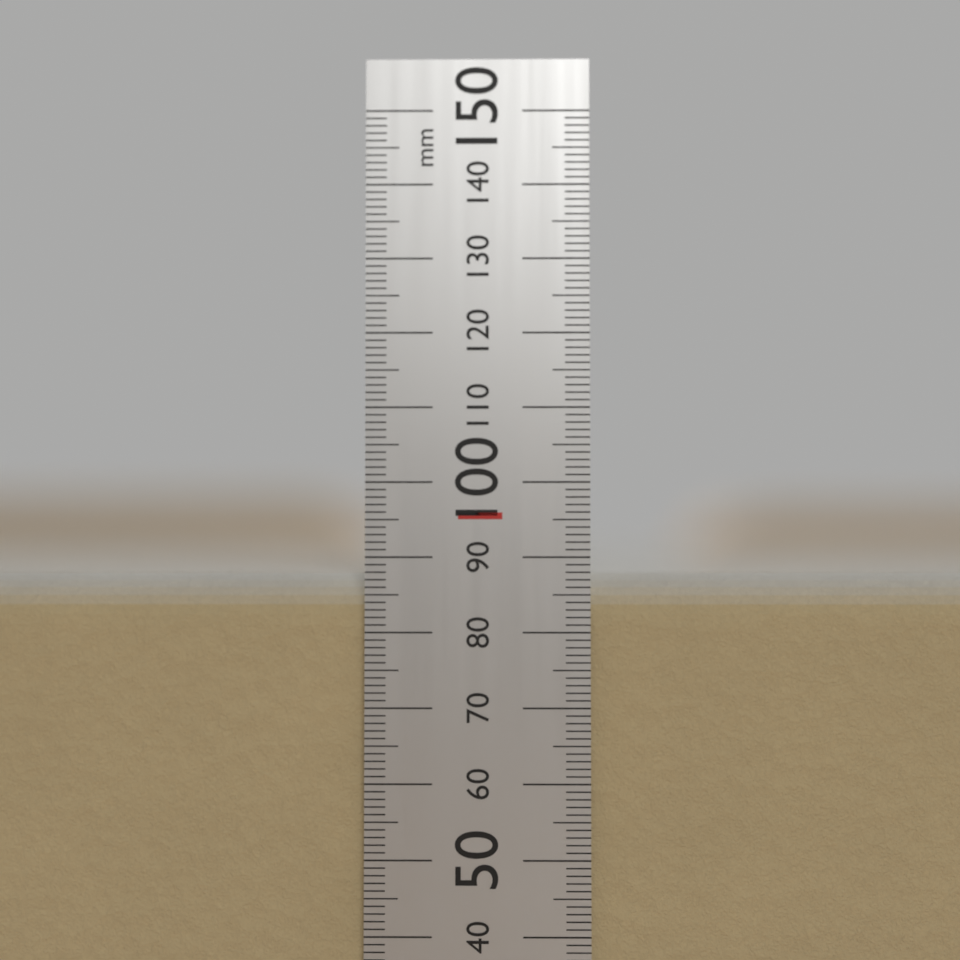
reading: 88 mm
